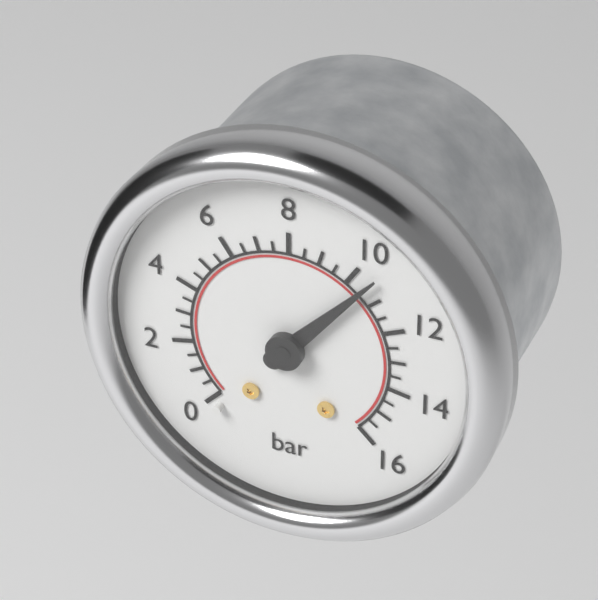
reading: 10.5 bar
